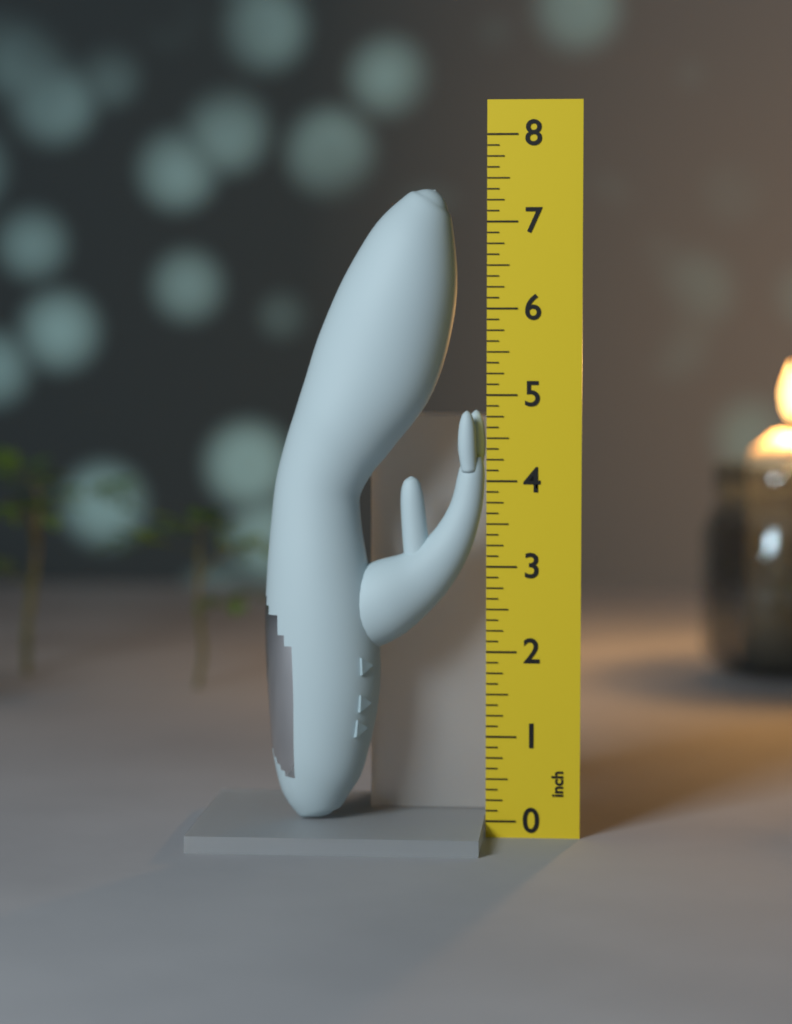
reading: 7.375 inch
